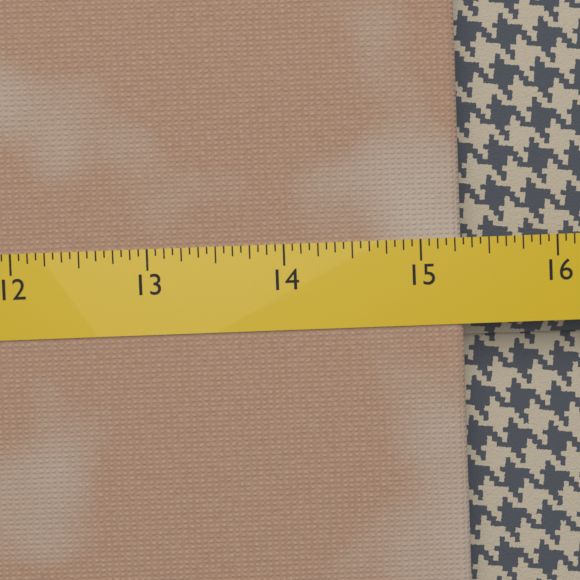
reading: 15.3125 (no unit)
